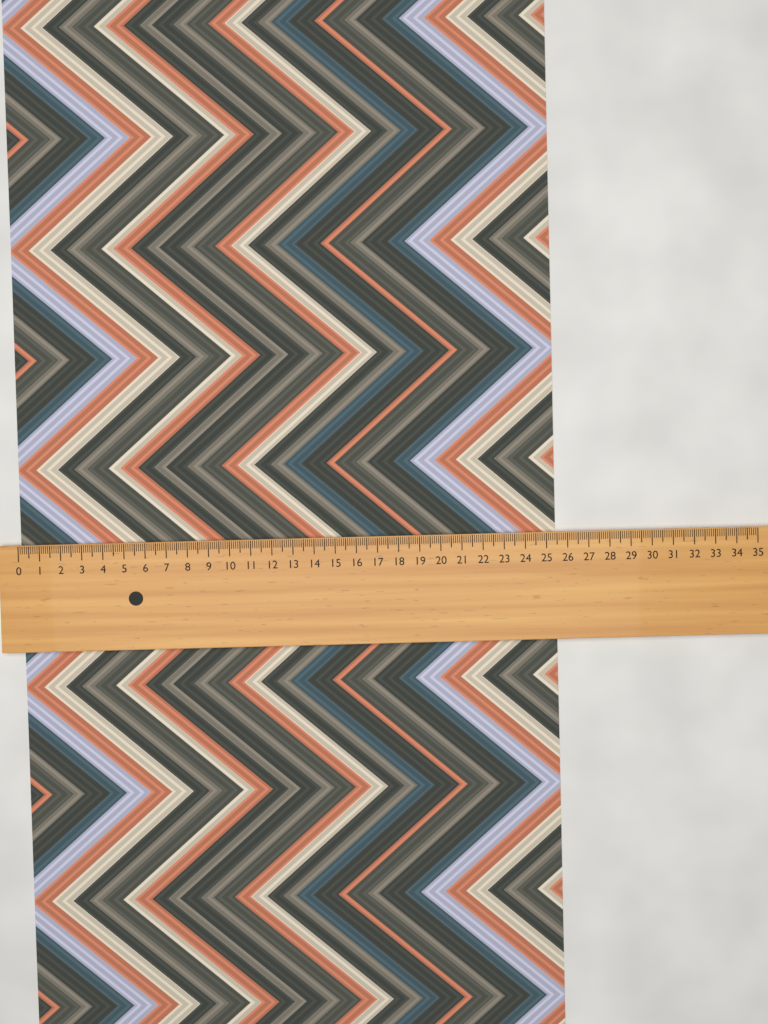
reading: 25.5 (no unit)
